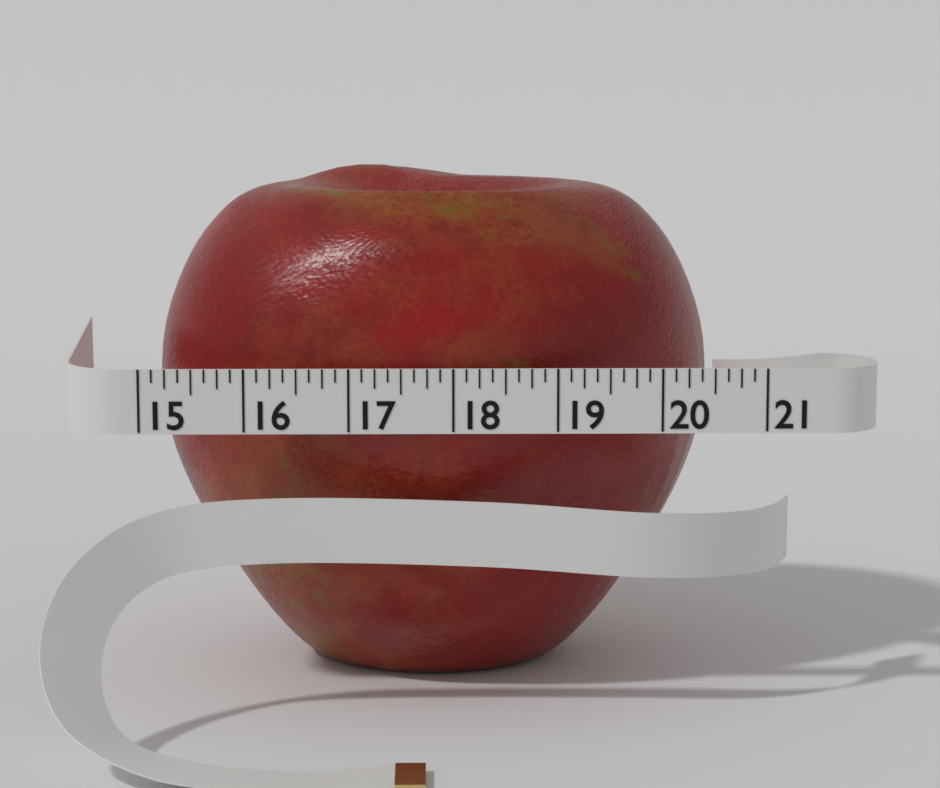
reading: 20.625 (no unit)
